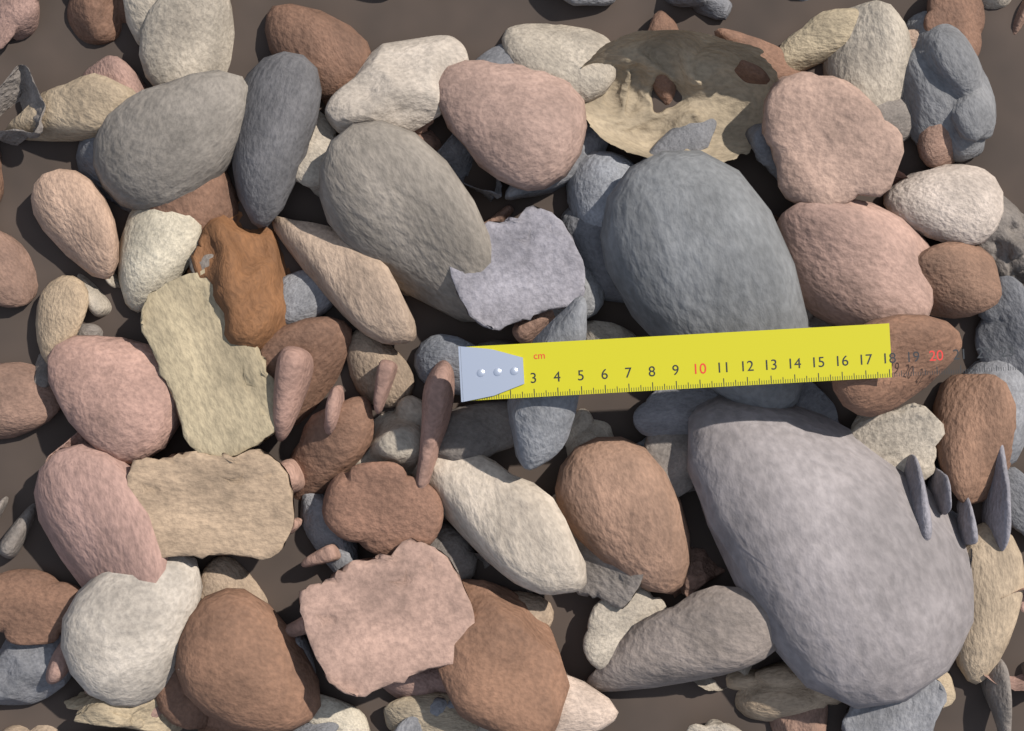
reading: 18.1 cm
